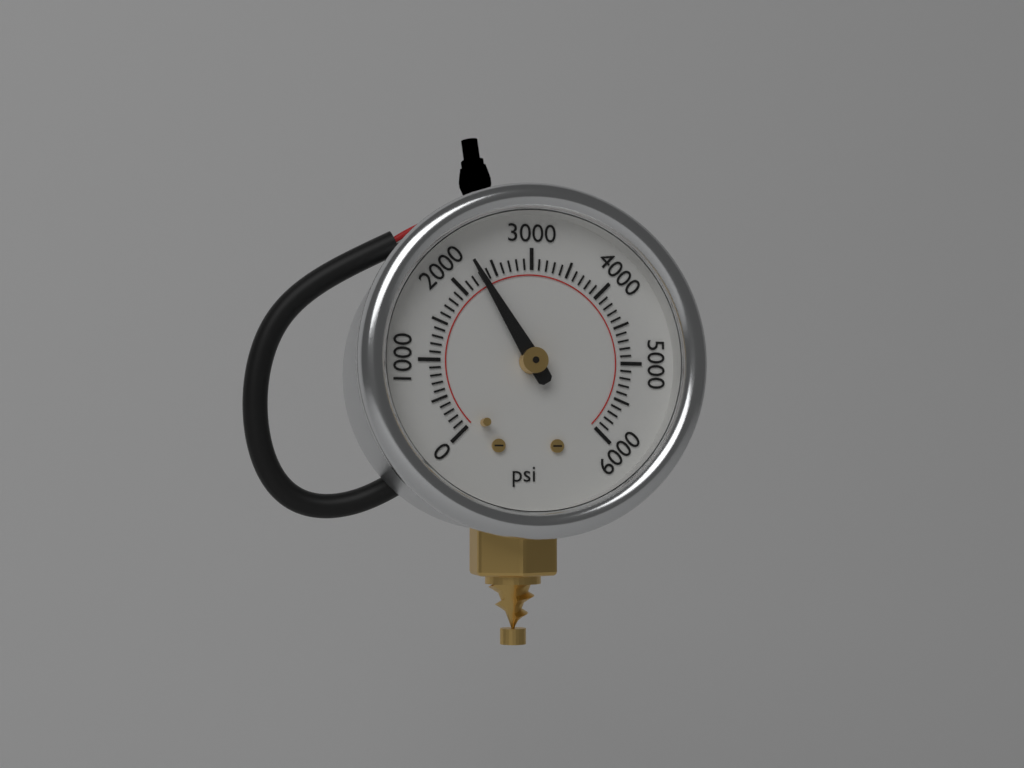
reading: 2300 psi
